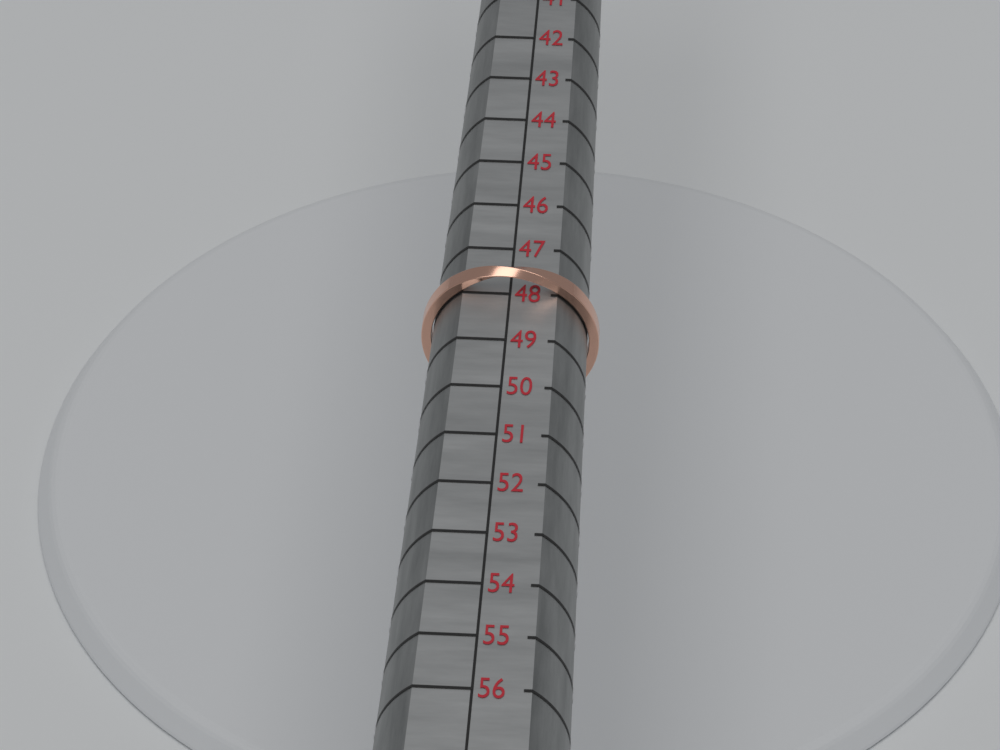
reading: 48 (no unit)
